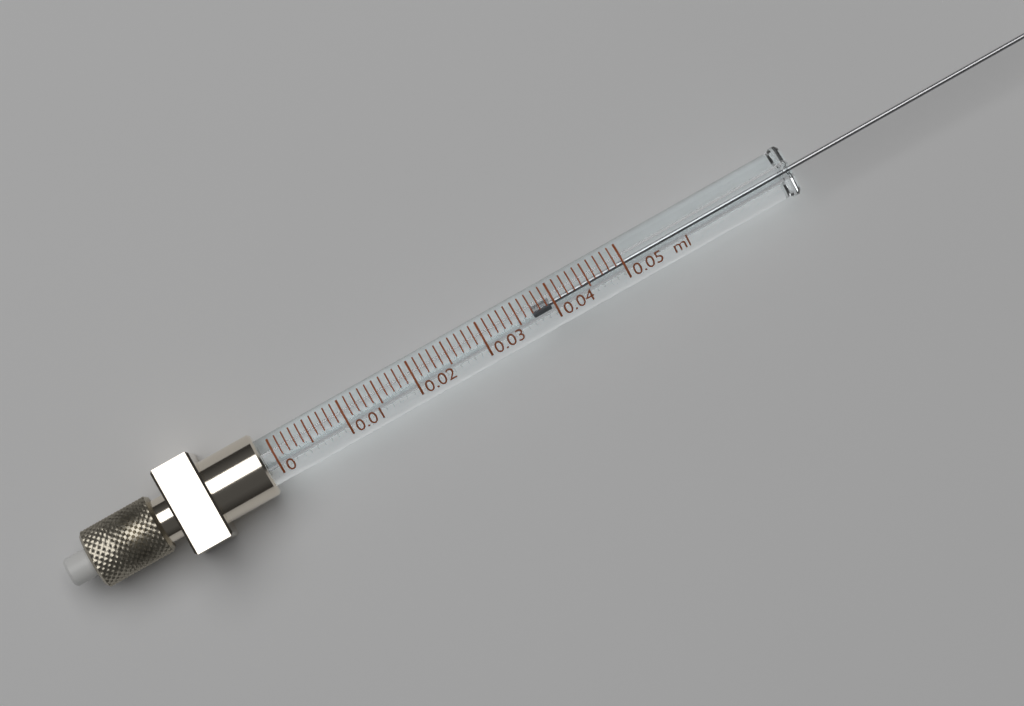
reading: 0.037 ml
